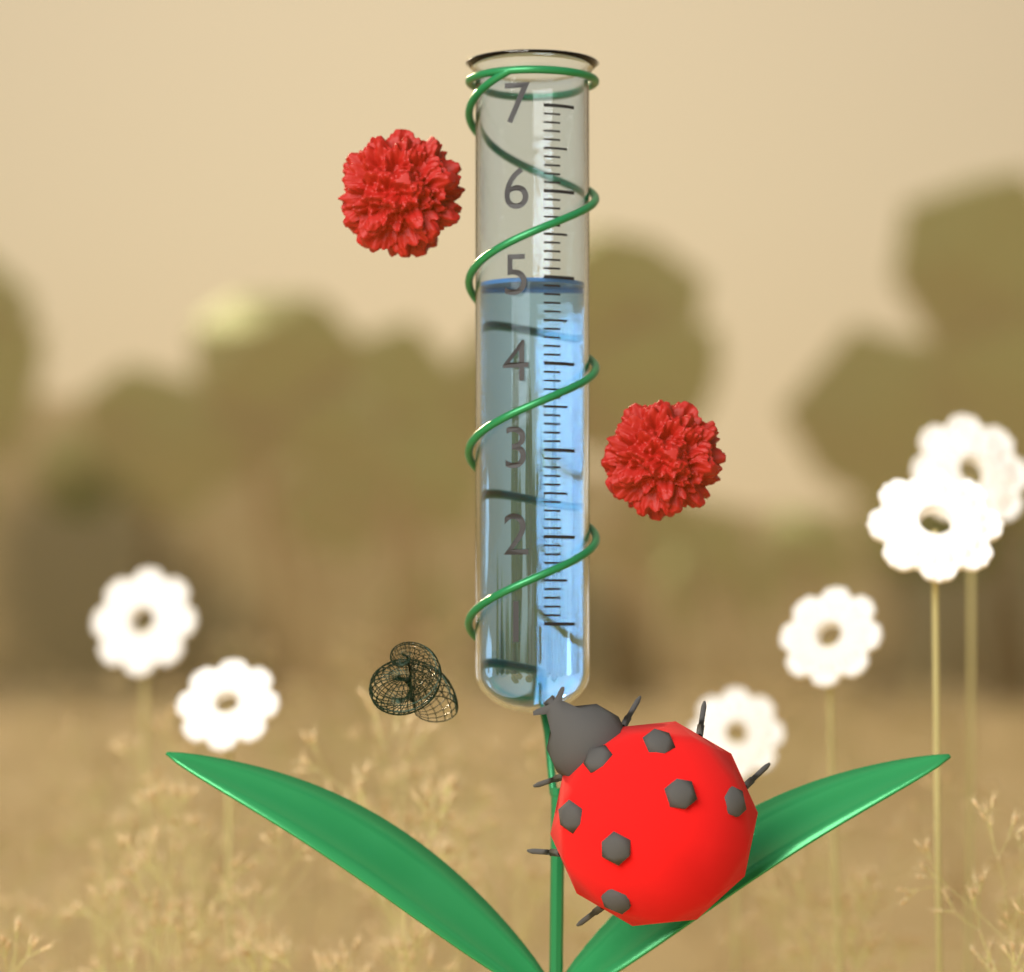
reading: 5.0 (no unit)
